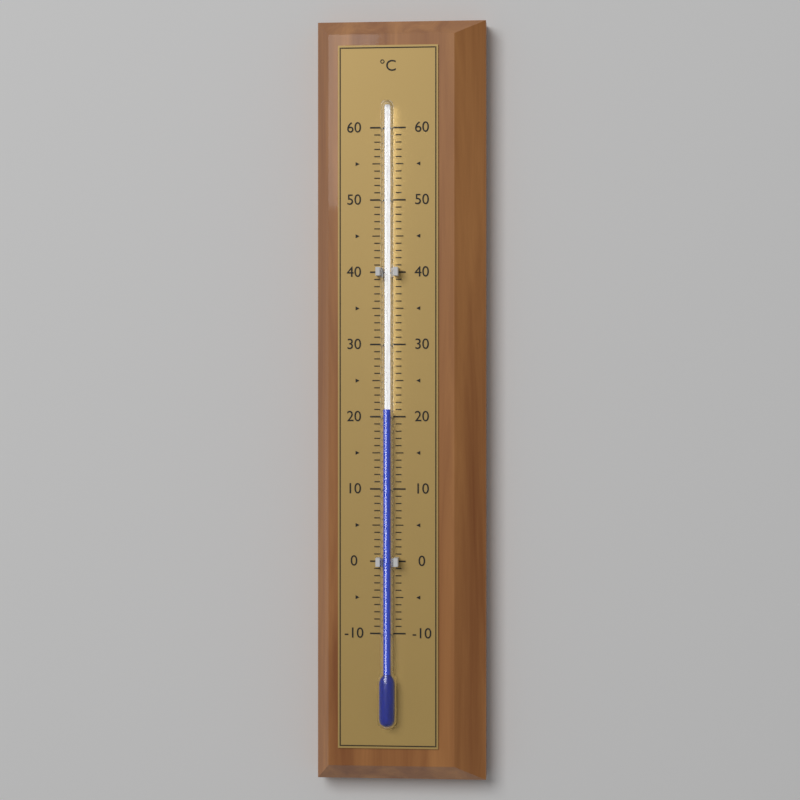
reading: 21 °C
